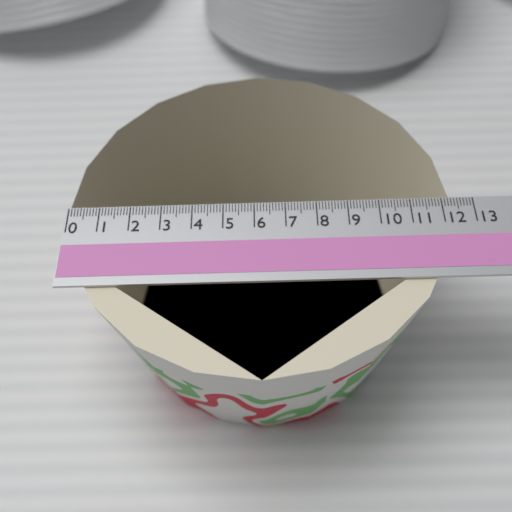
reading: 12.3 (no unit)
